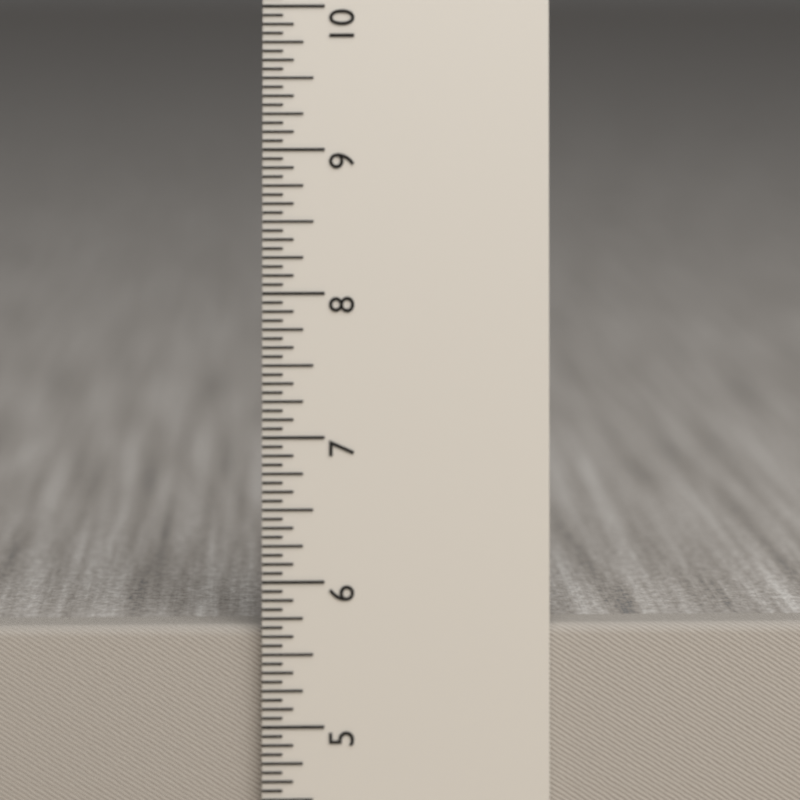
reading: 5.6875 in
